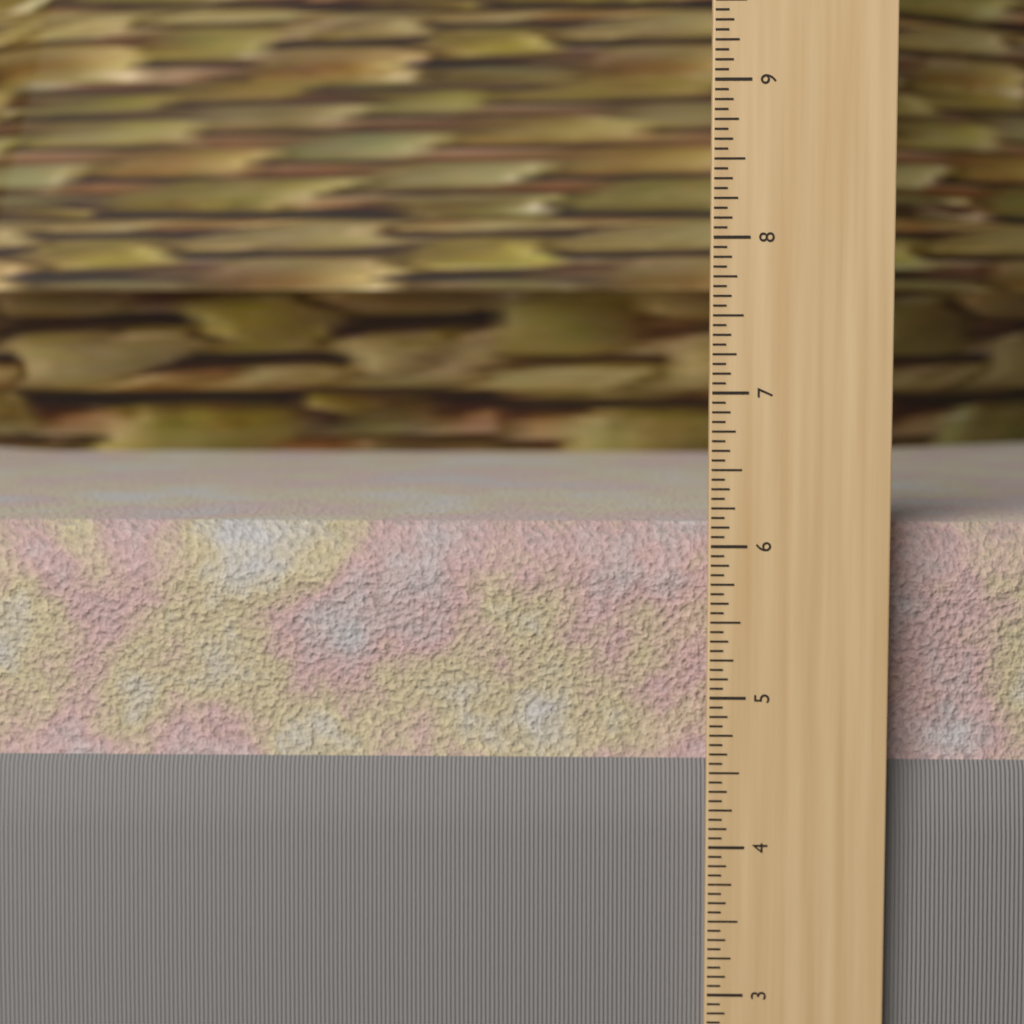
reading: 6.1250 in
